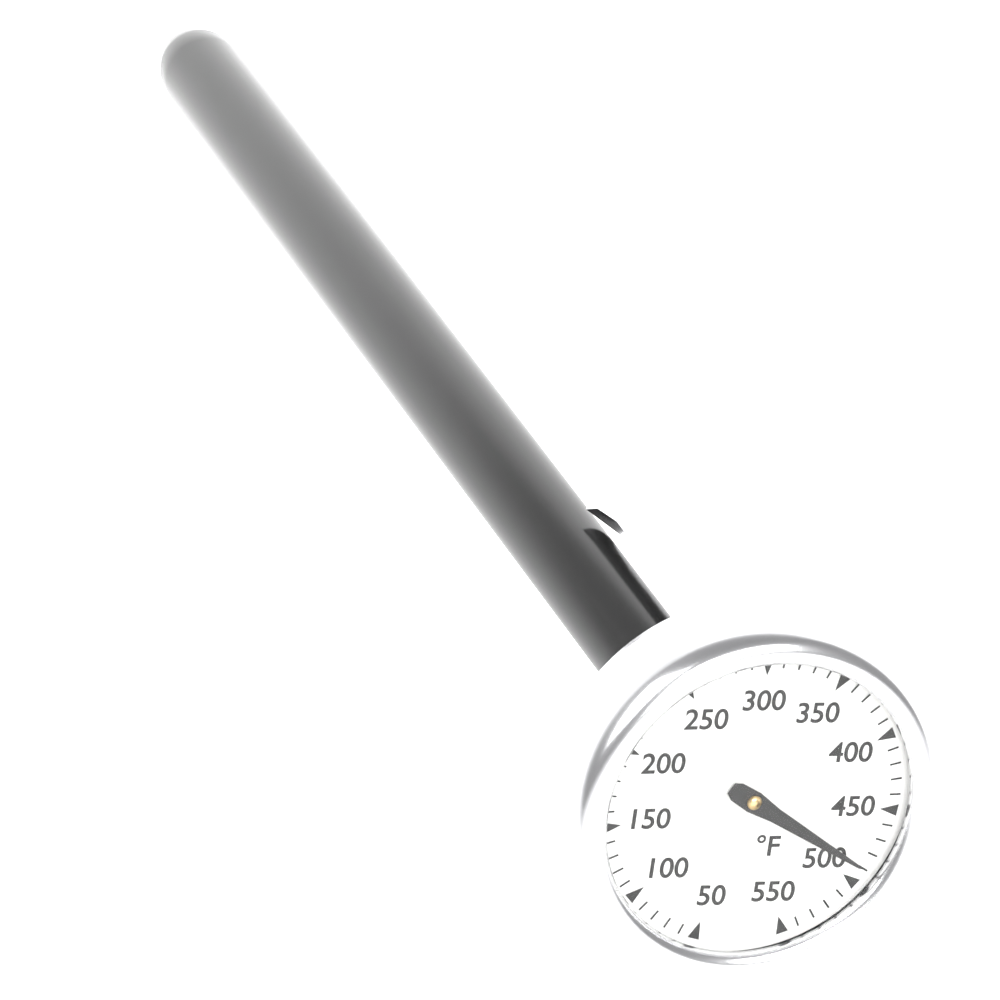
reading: 490 °F
